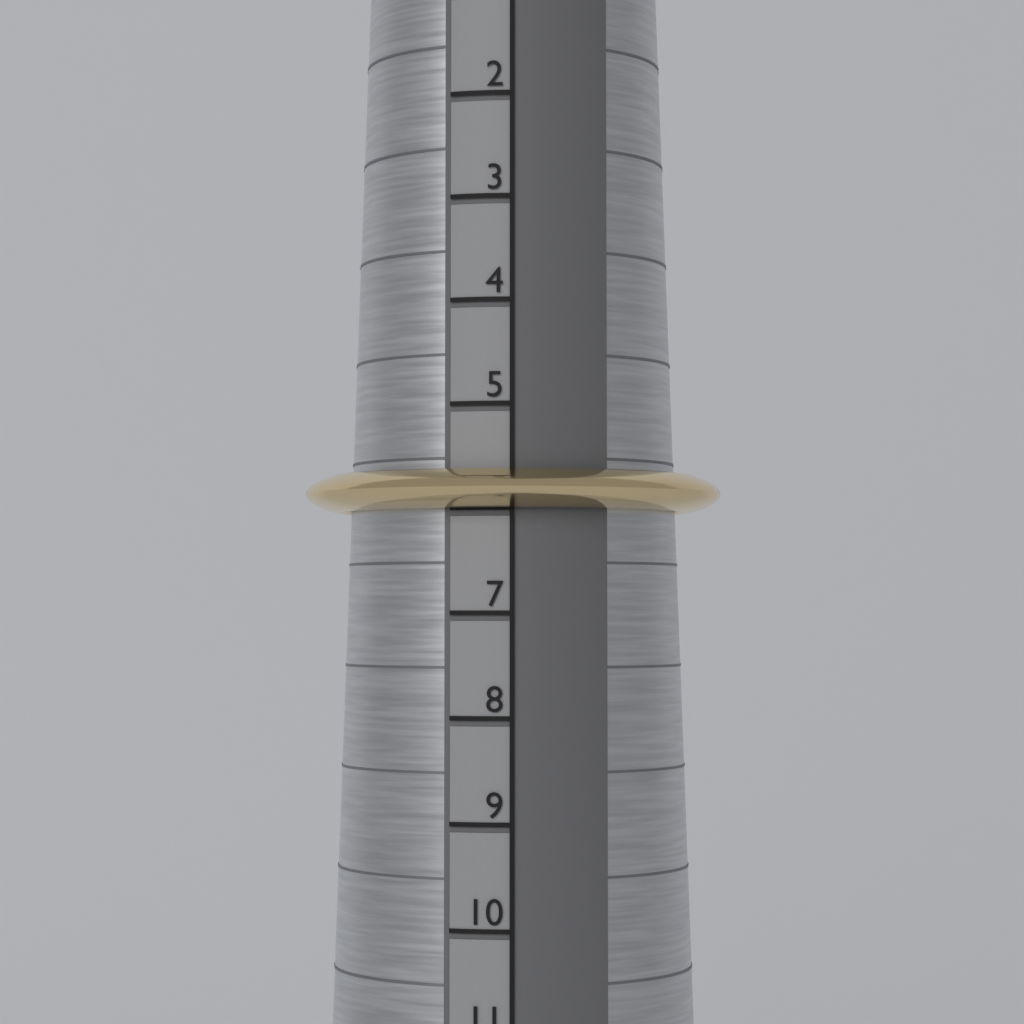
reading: 6 (no unit)
